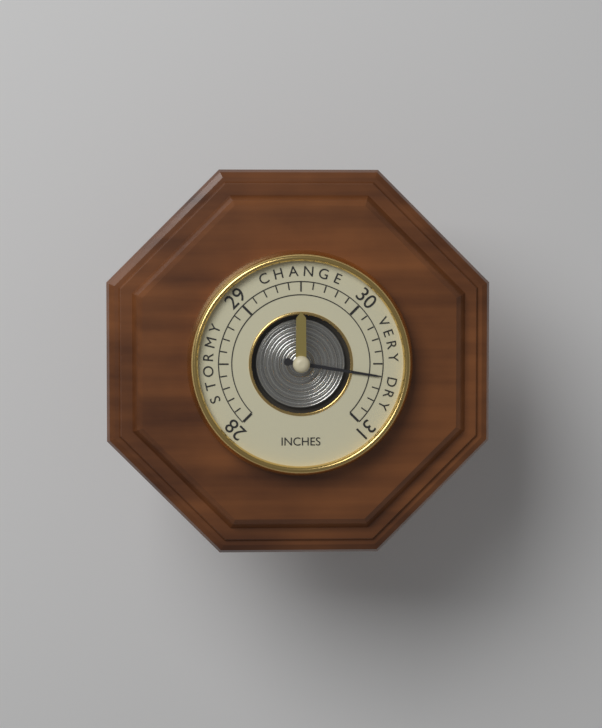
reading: 30.6 inches
